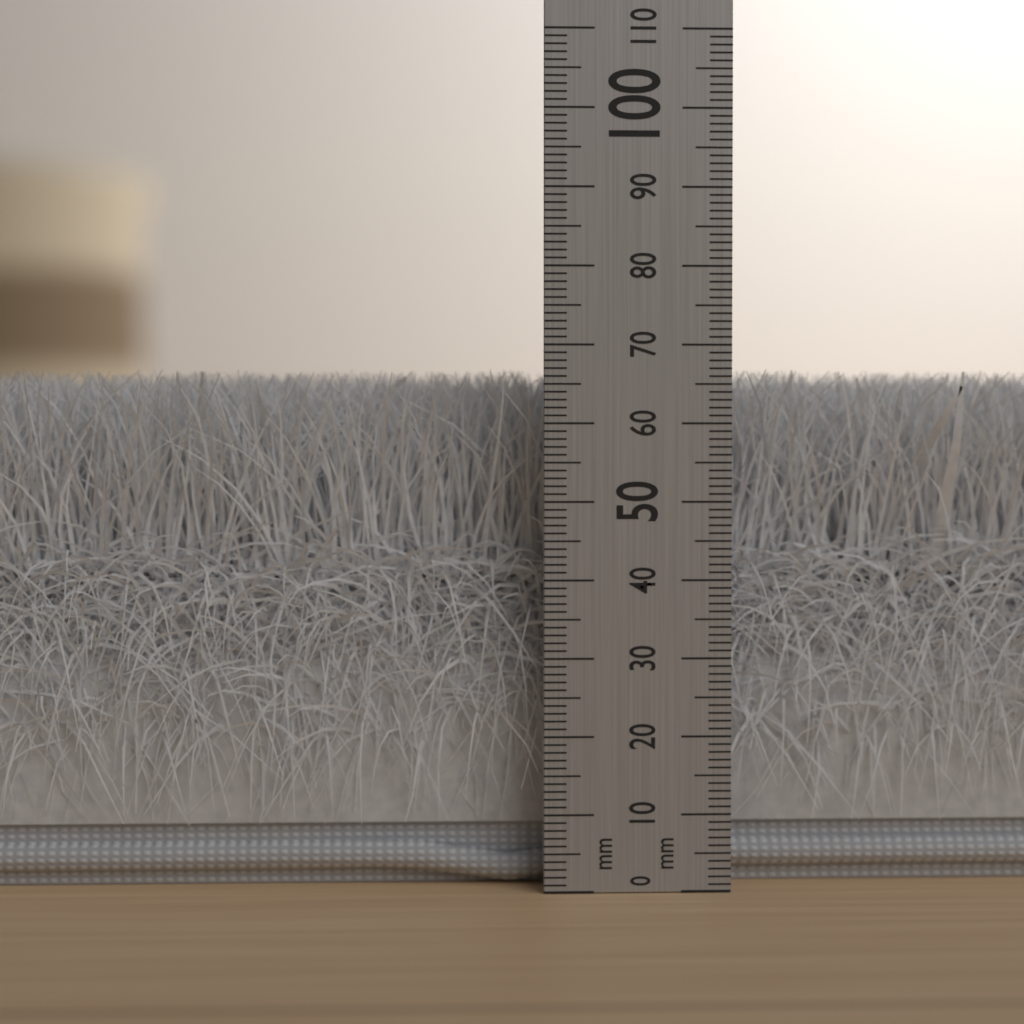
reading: 67 mm
